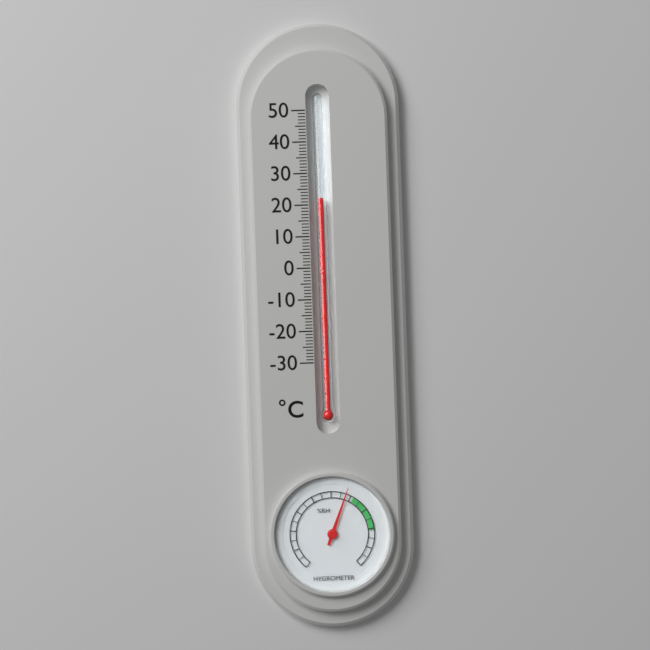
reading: 22 °C
